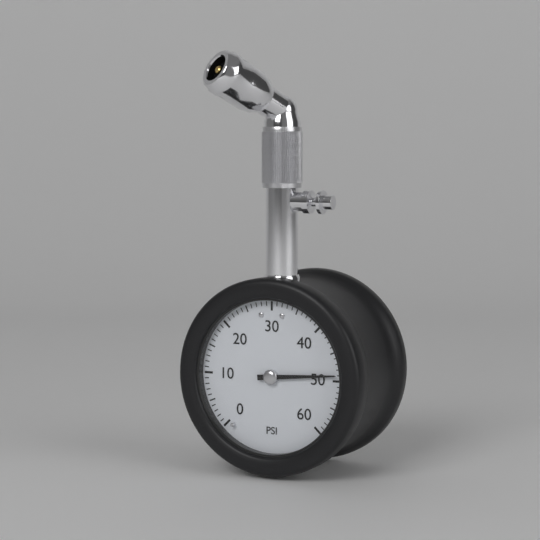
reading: 49 psi
